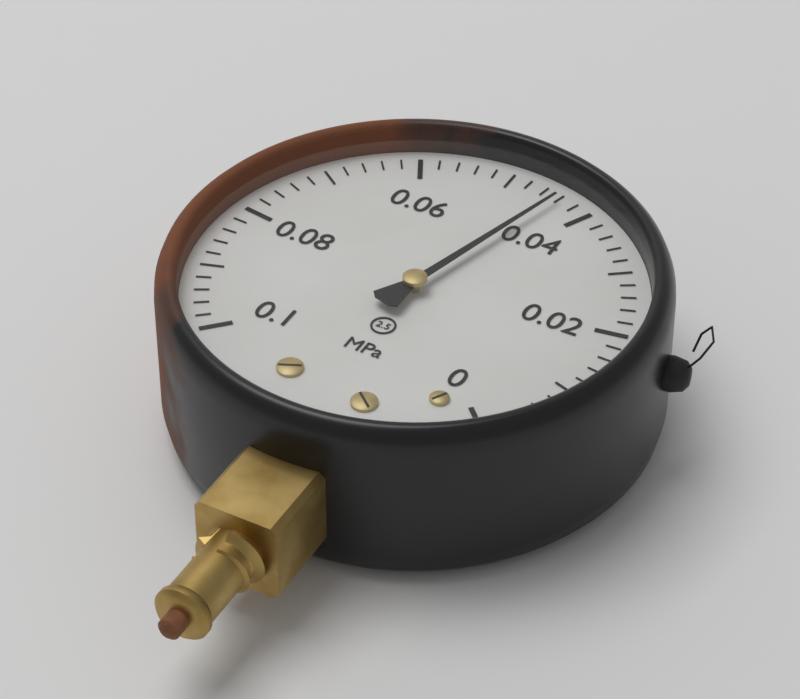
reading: 0.044 MPa
